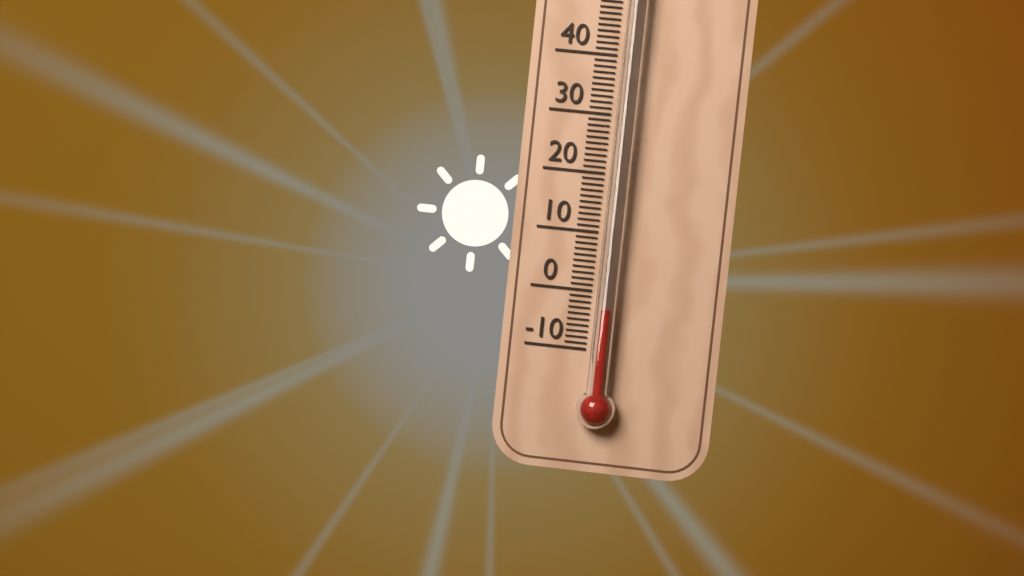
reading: -3 °C
